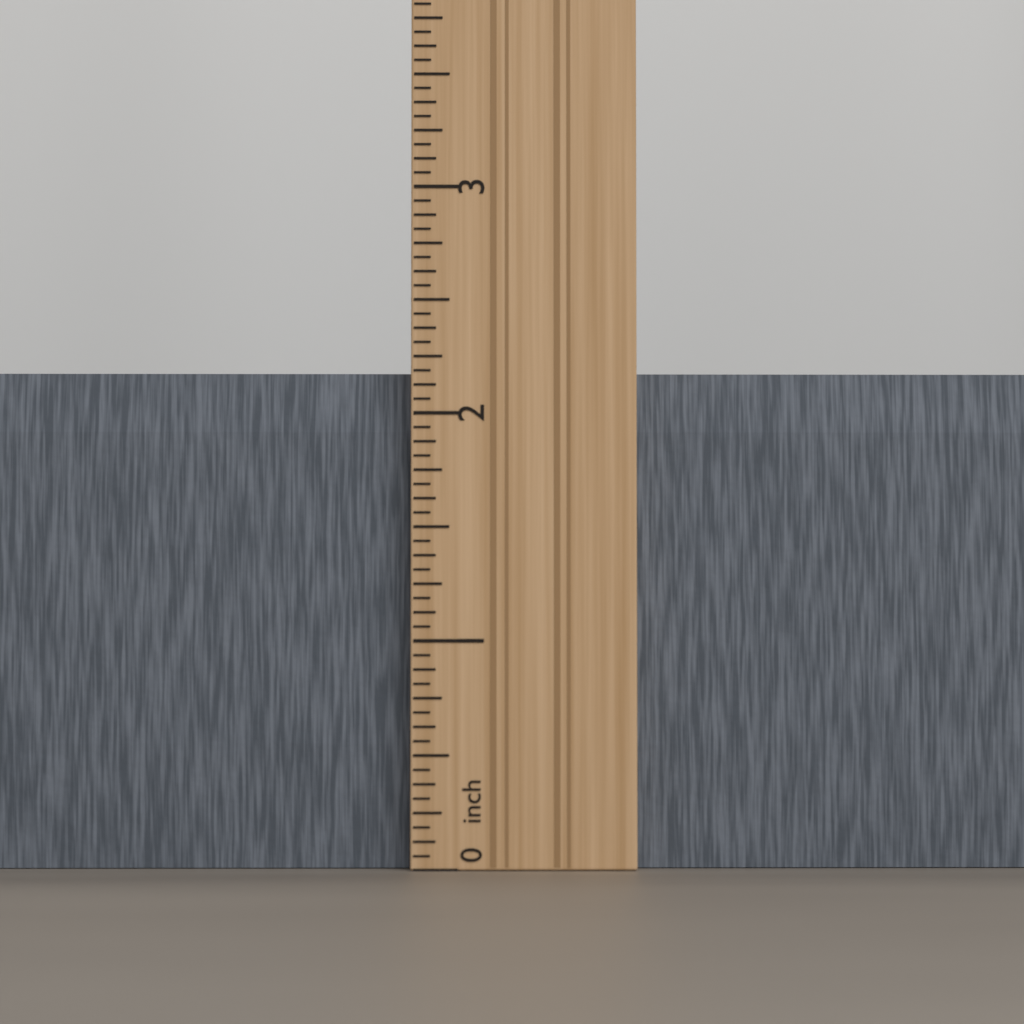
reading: 2.1875 in
